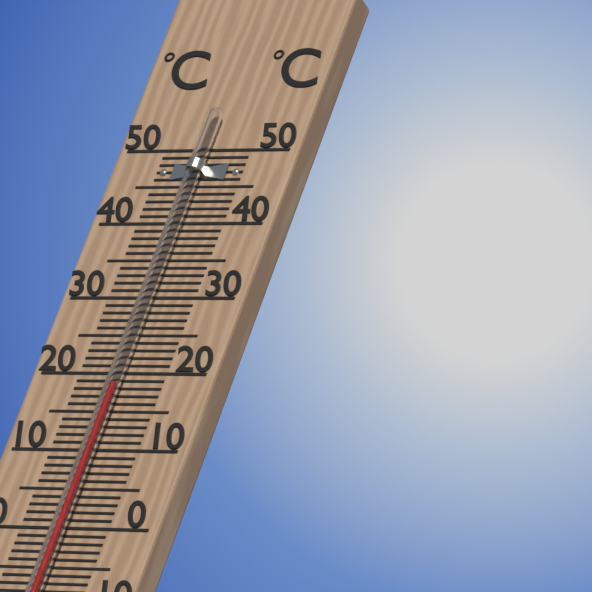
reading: 18 °C
